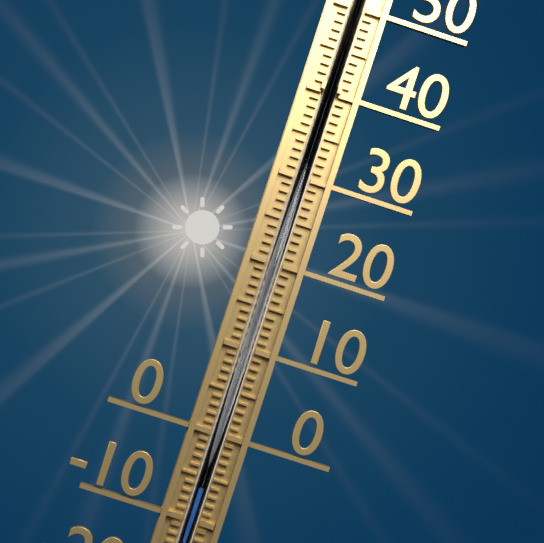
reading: -6 °C
